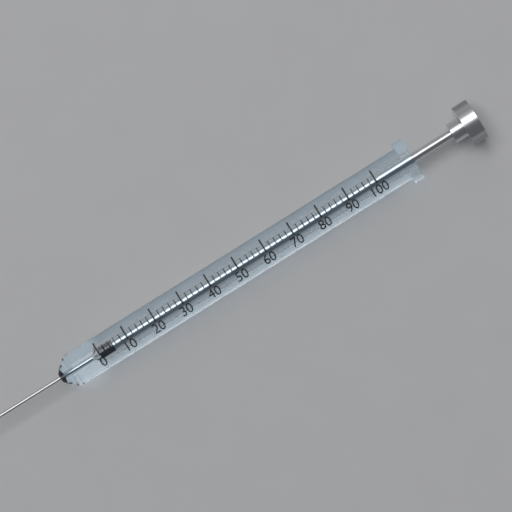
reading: 0 (no unit)
